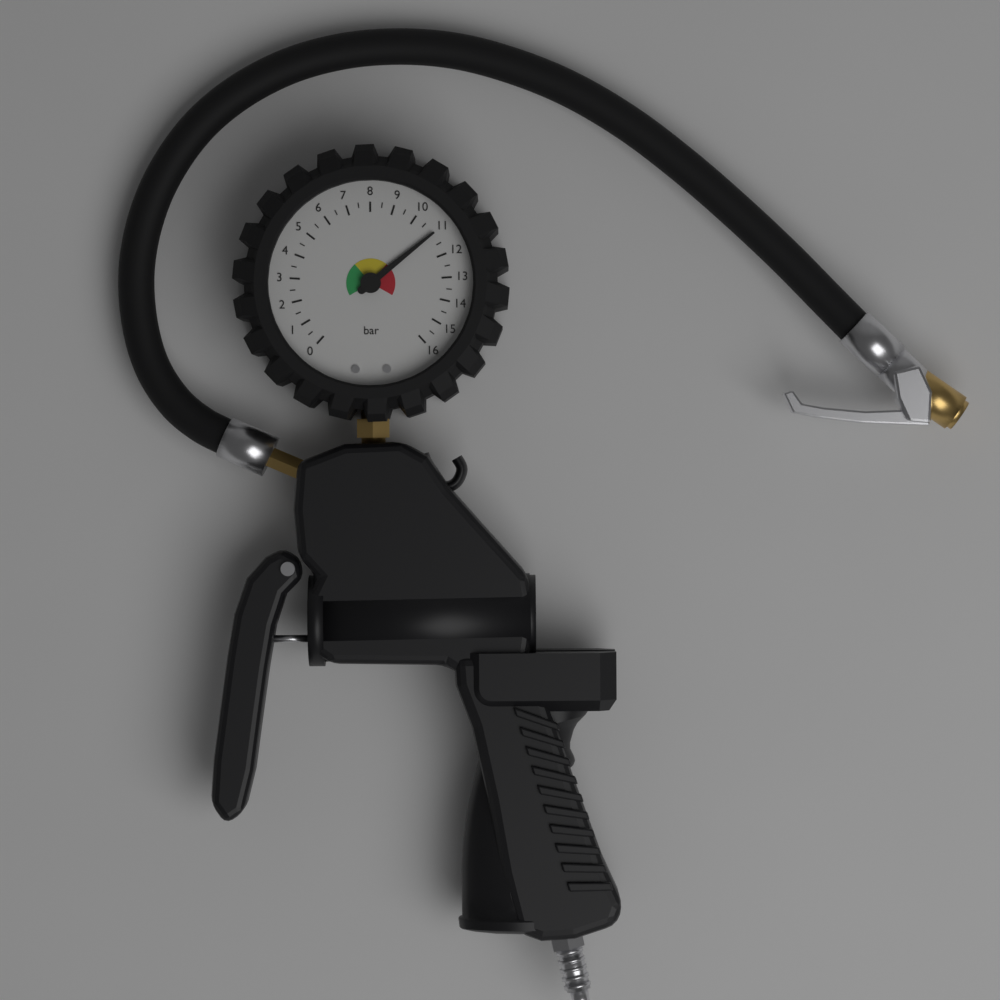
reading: 11.0 bar
